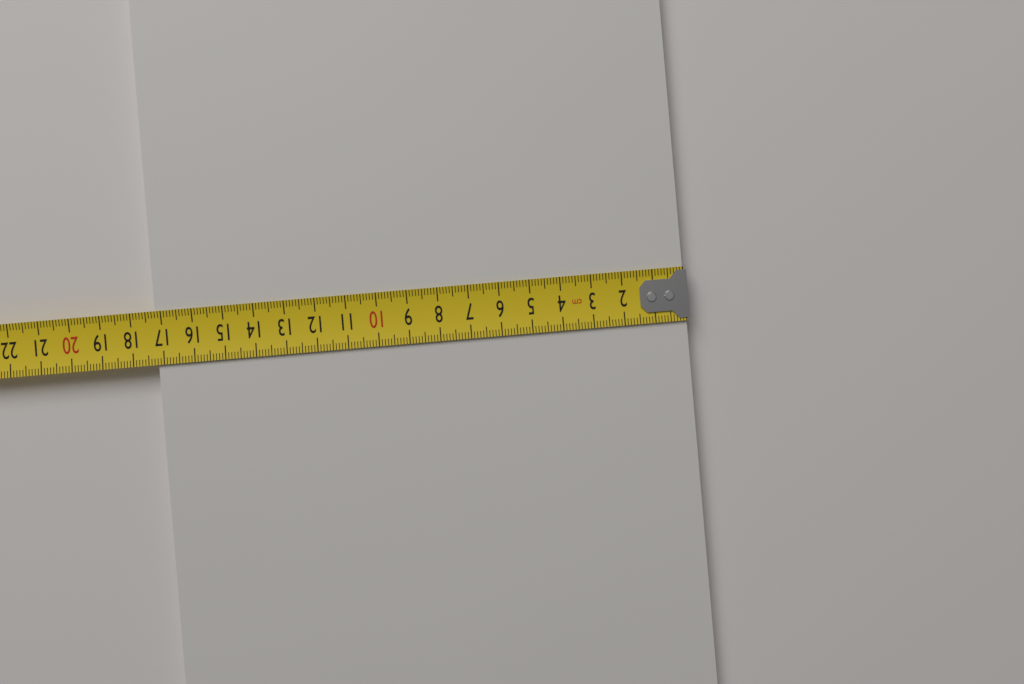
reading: 17.2 cm
